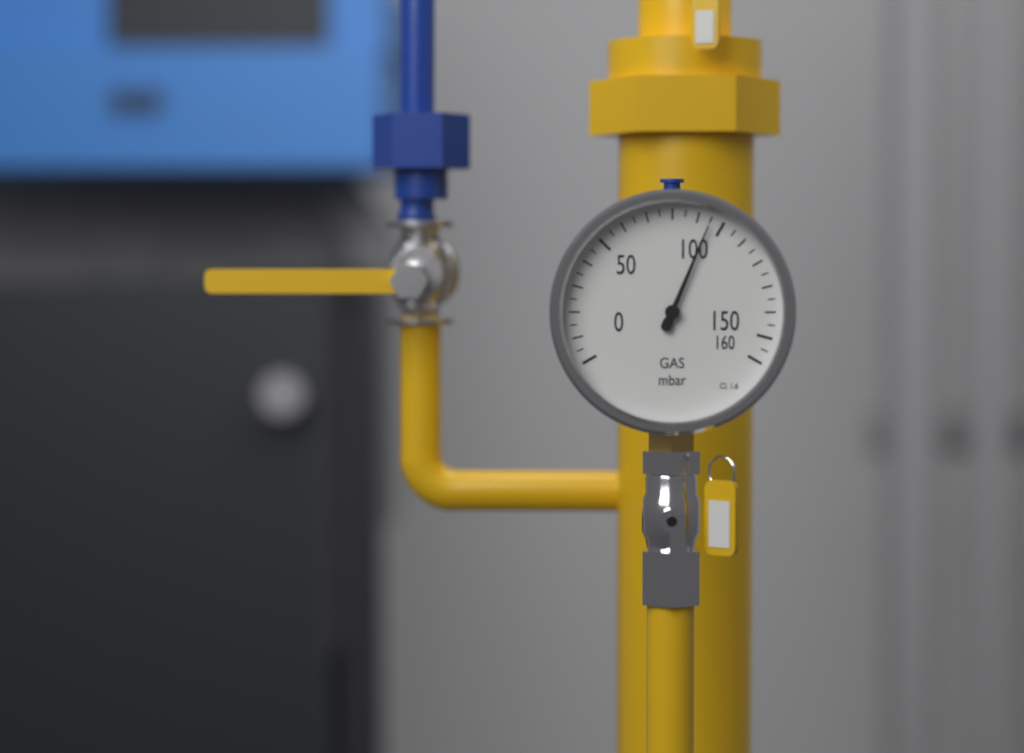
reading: 95 mbar
